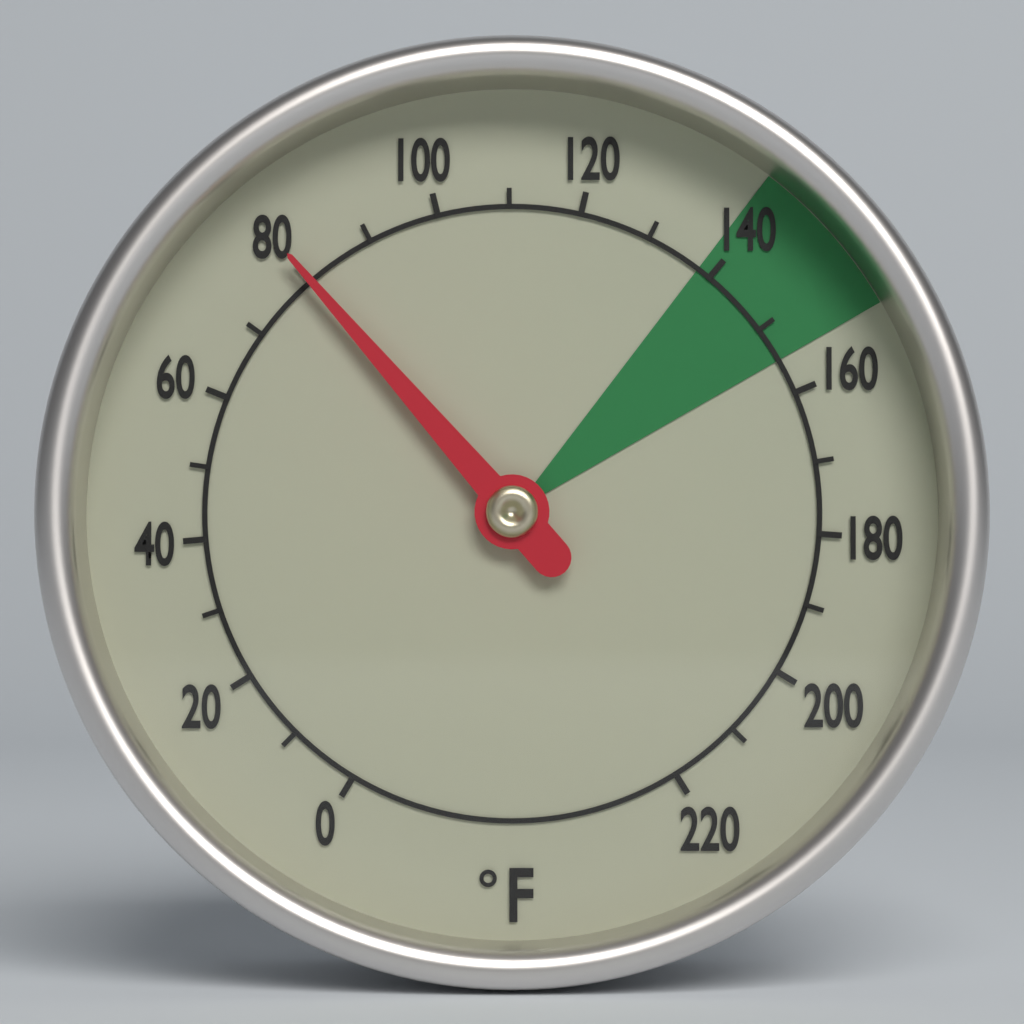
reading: 80 °F
